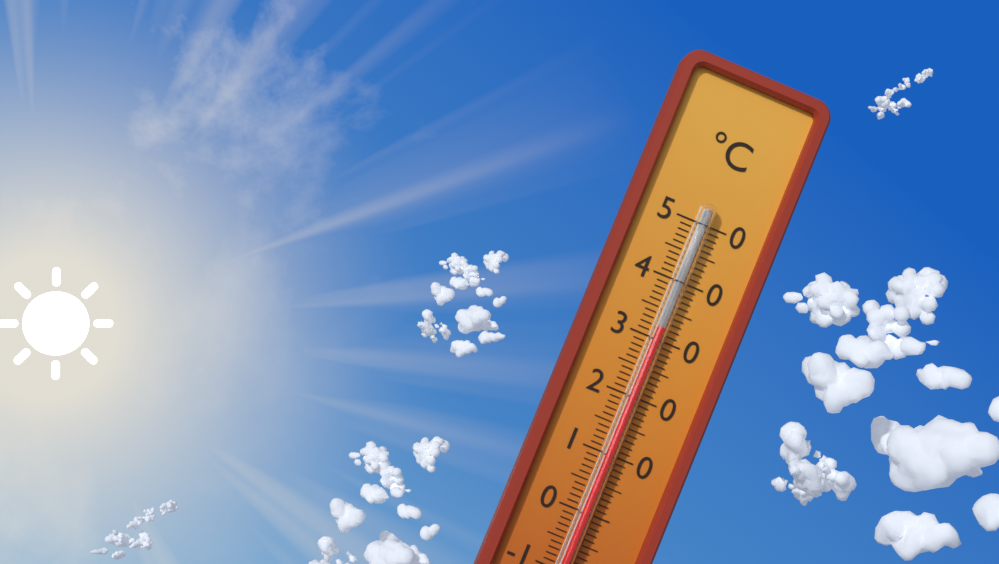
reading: 32 °C
